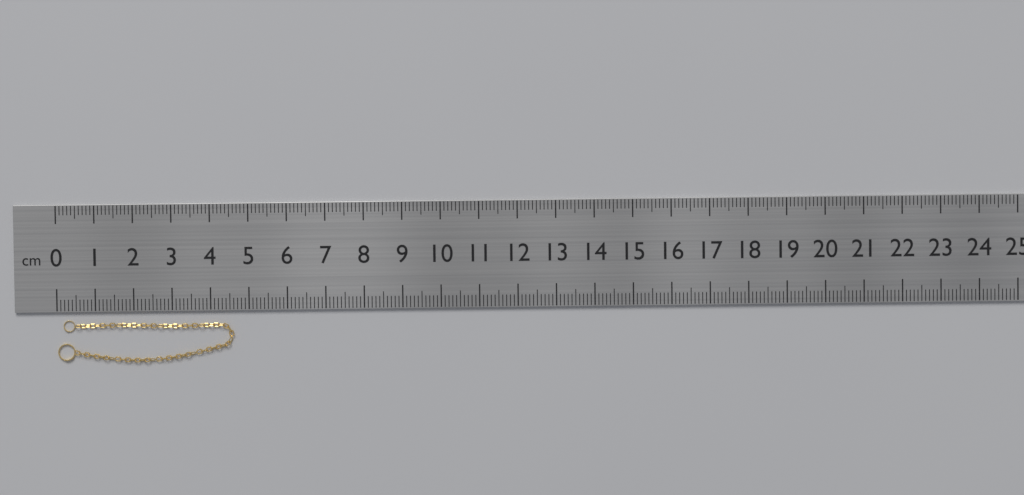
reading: 4.6 cm
